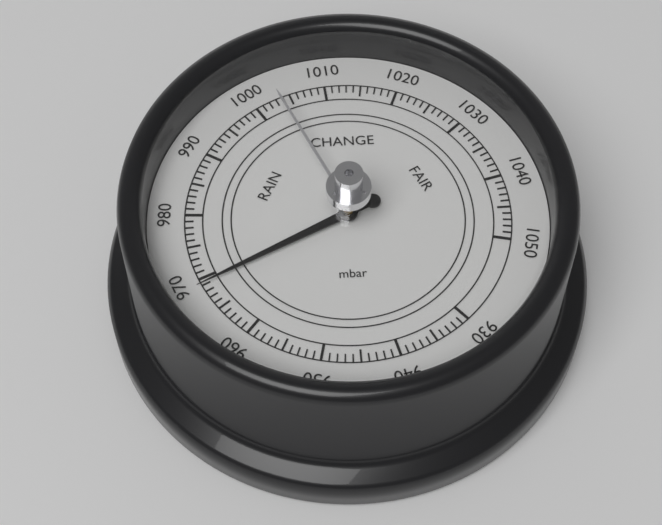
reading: 969 mbar
